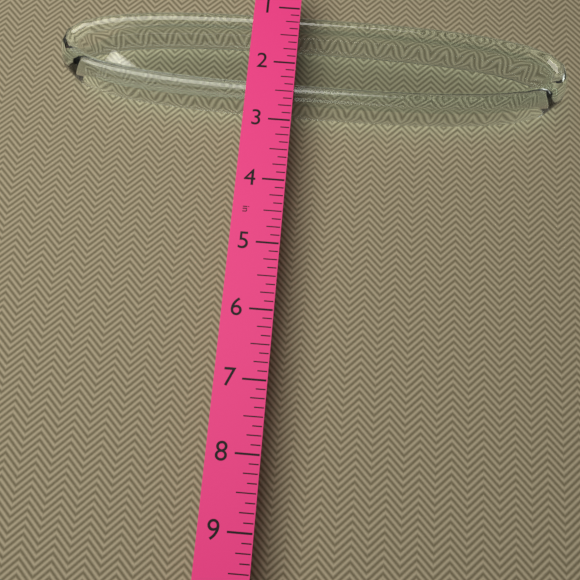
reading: 2.625 in
